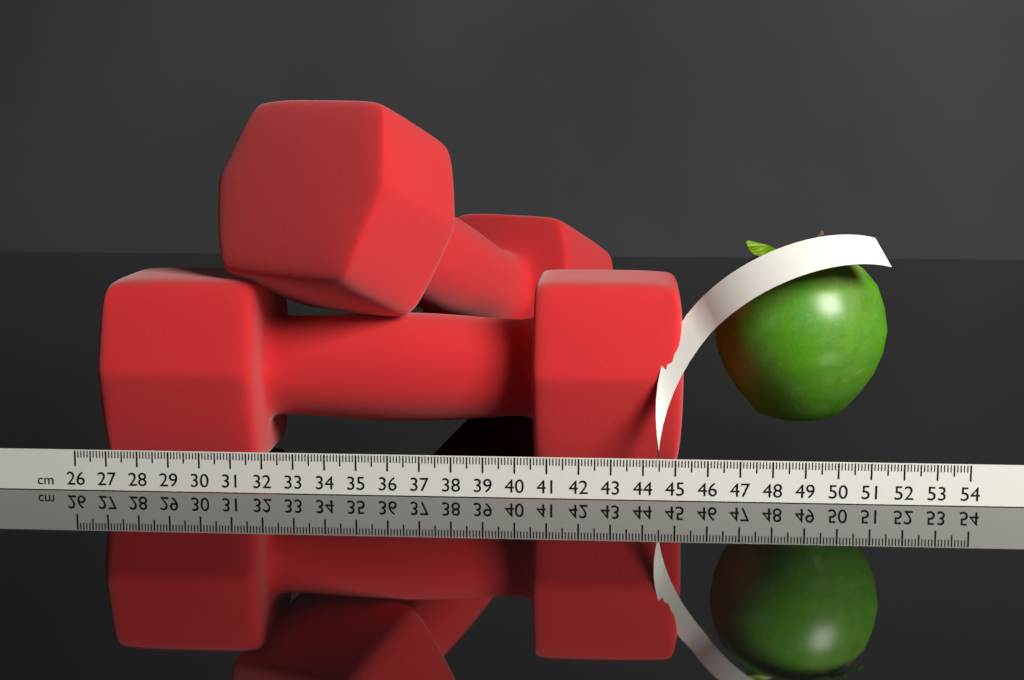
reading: 45.3 cm
